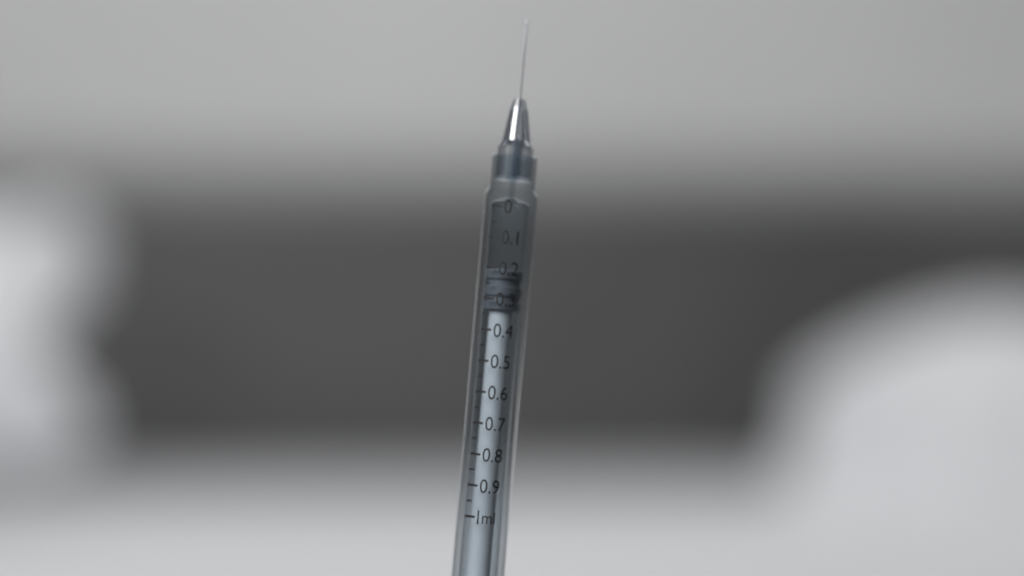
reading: 0.20 ml
